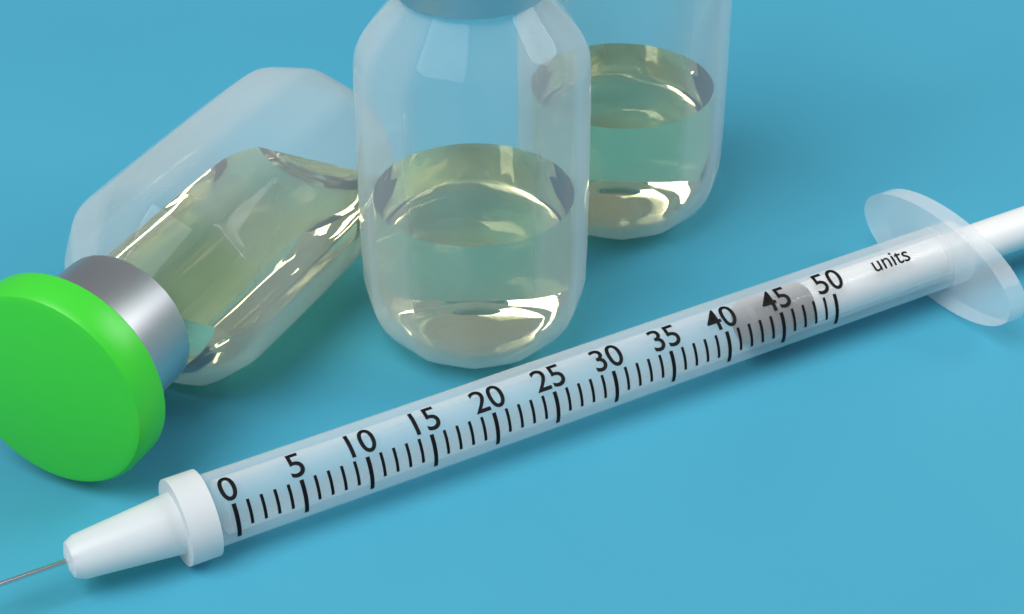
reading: 43 units
